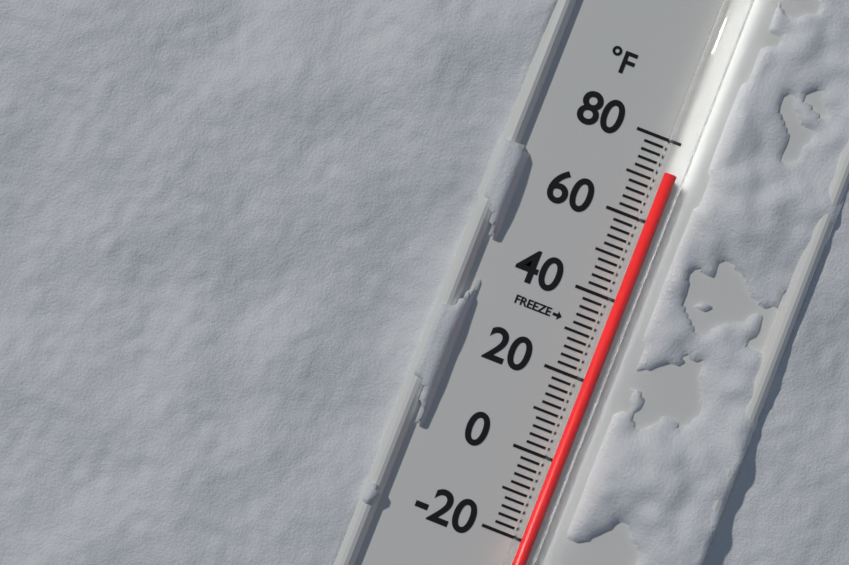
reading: 72 °F
